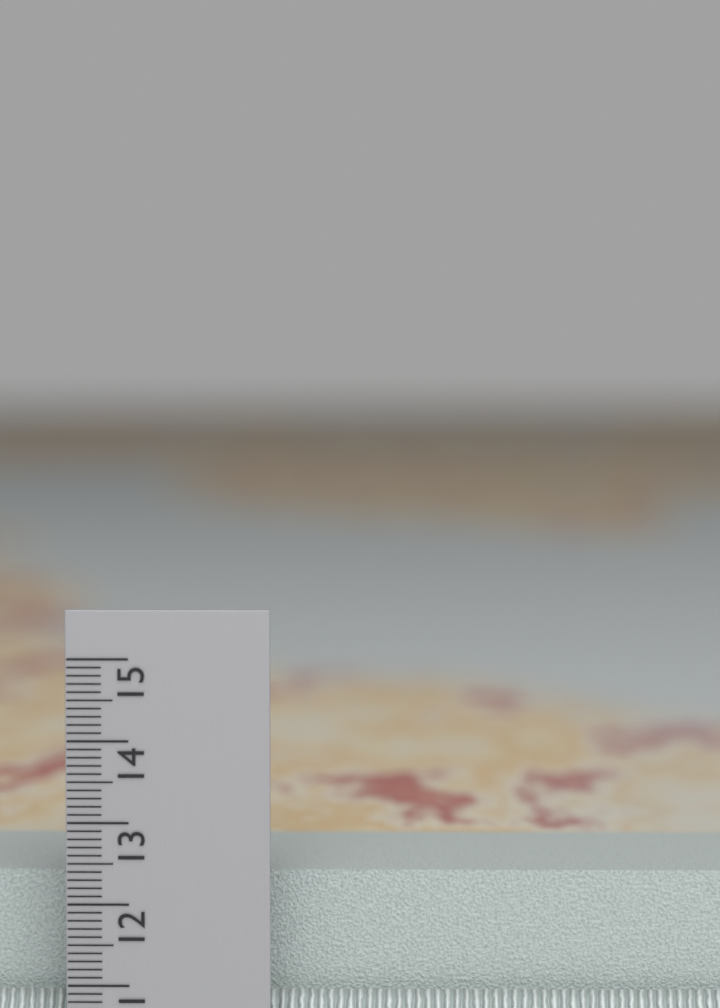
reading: 13.2 cm
